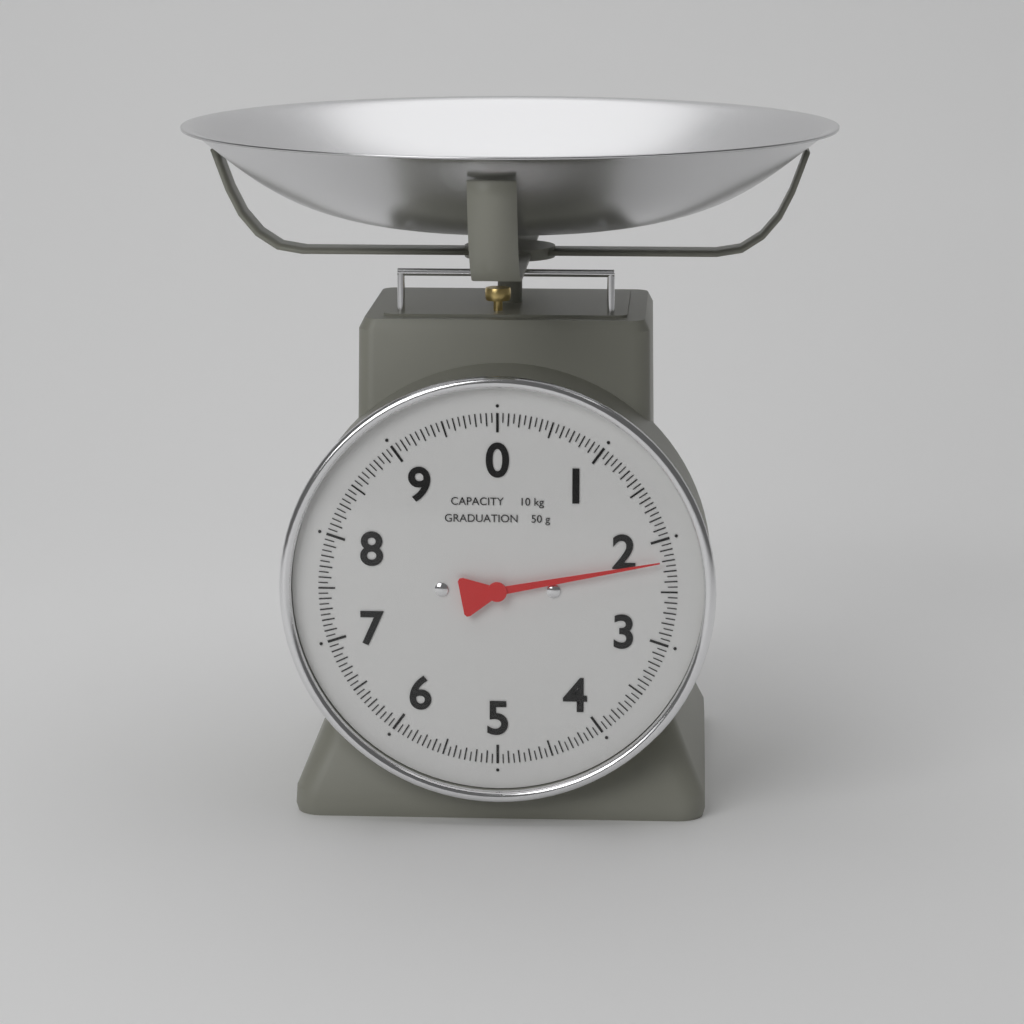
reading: 2.20 kg
